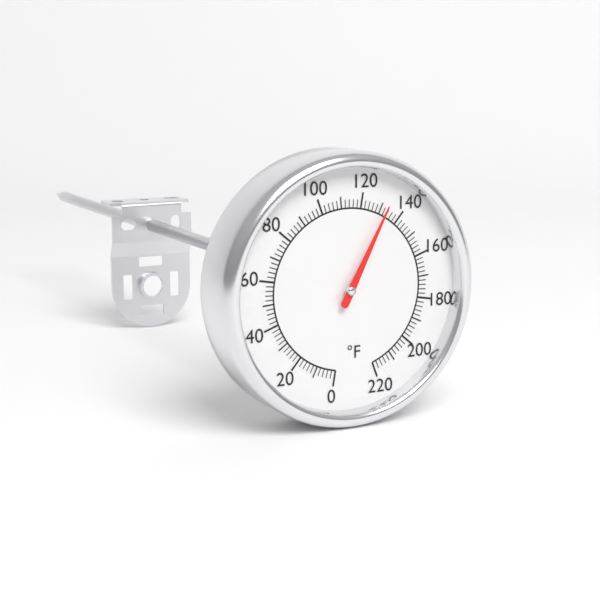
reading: 132 °F
